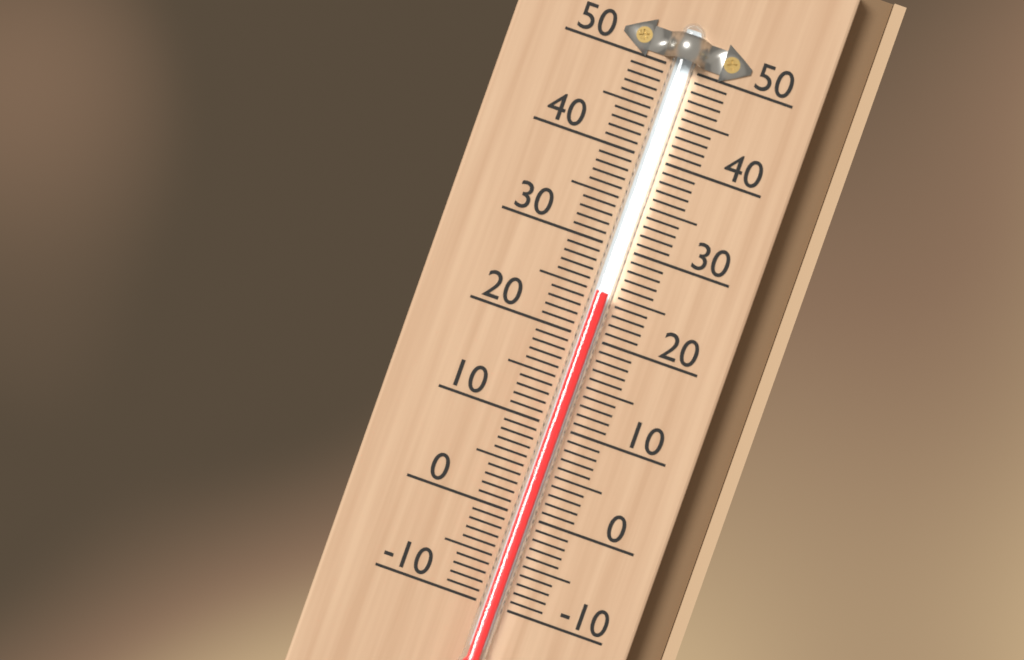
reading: 25 (no unit)
